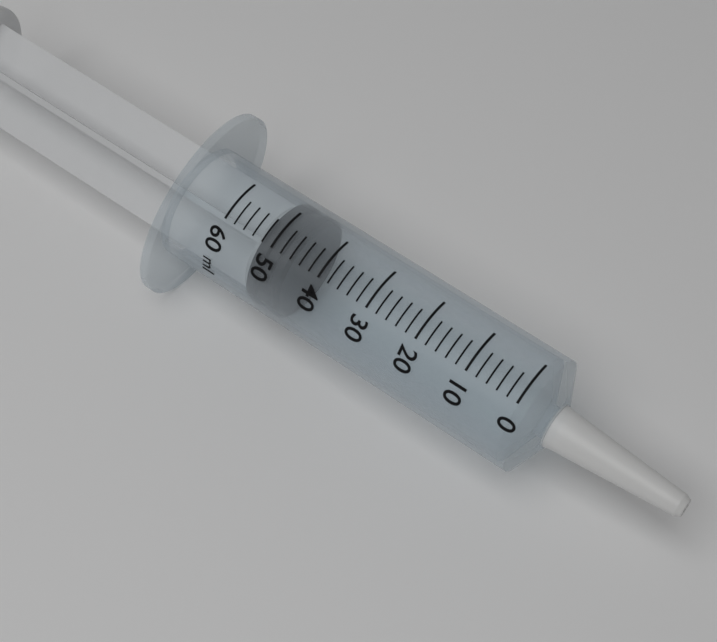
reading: 46 ml
